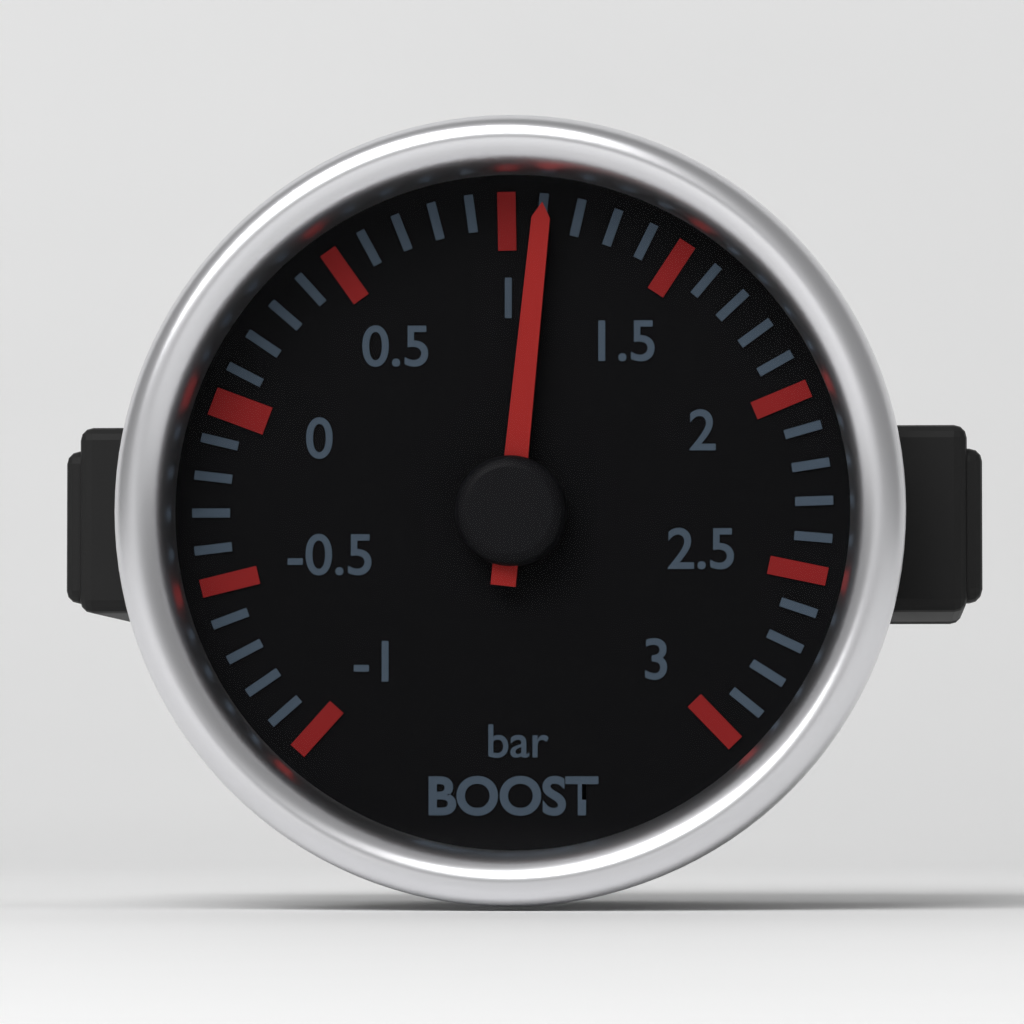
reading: 1.1 bar
